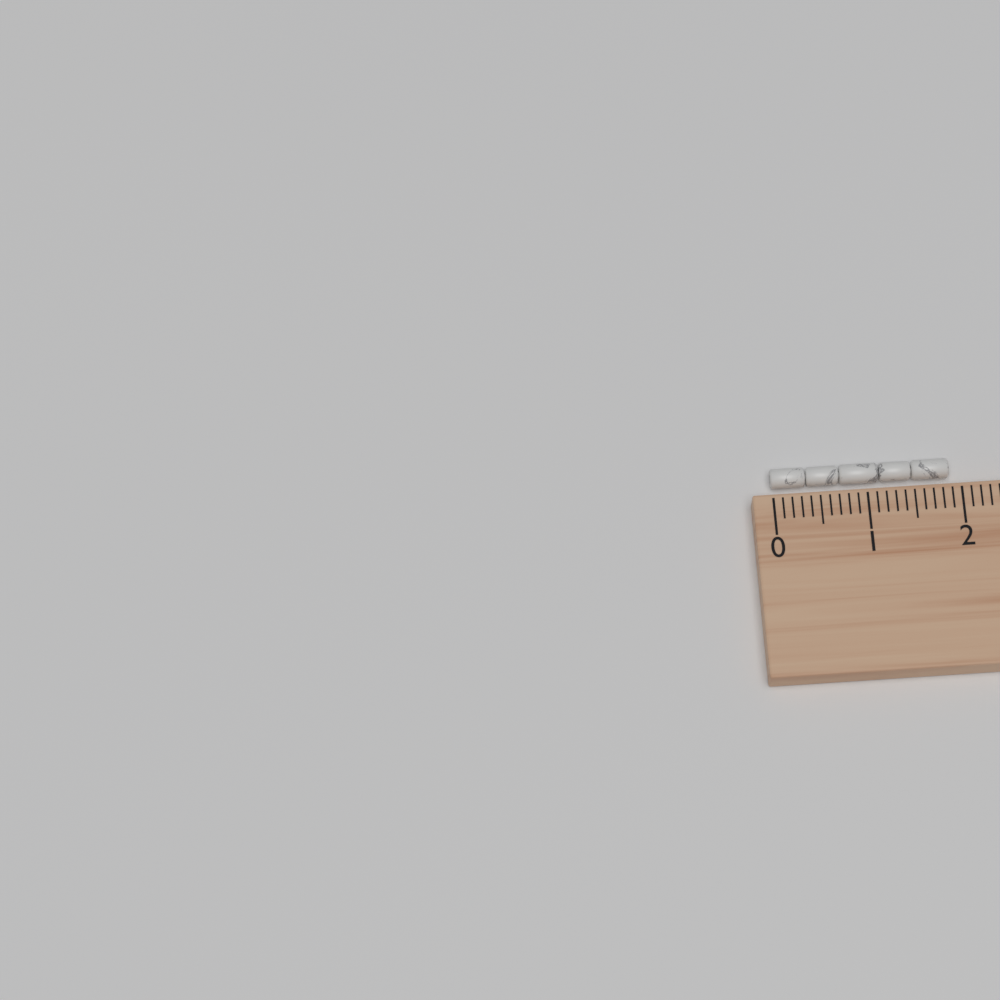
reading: 1.9 cm
